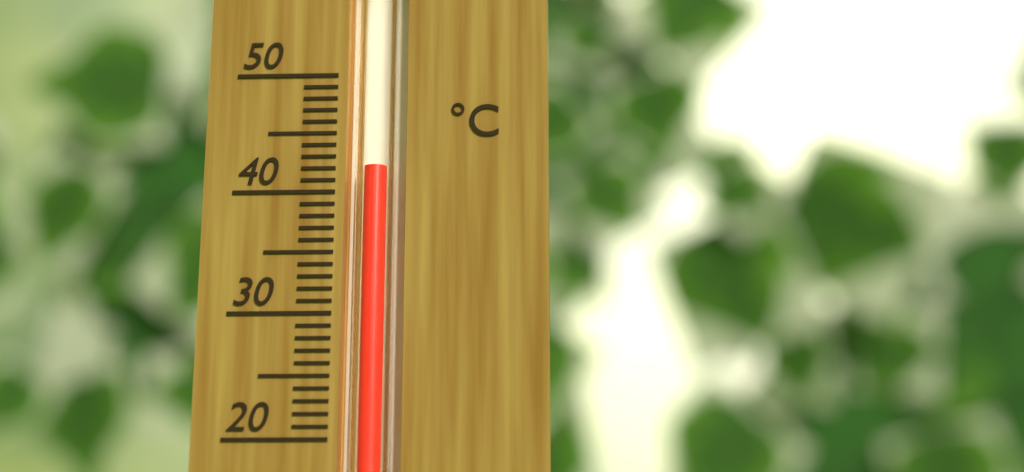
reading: 42 °C
